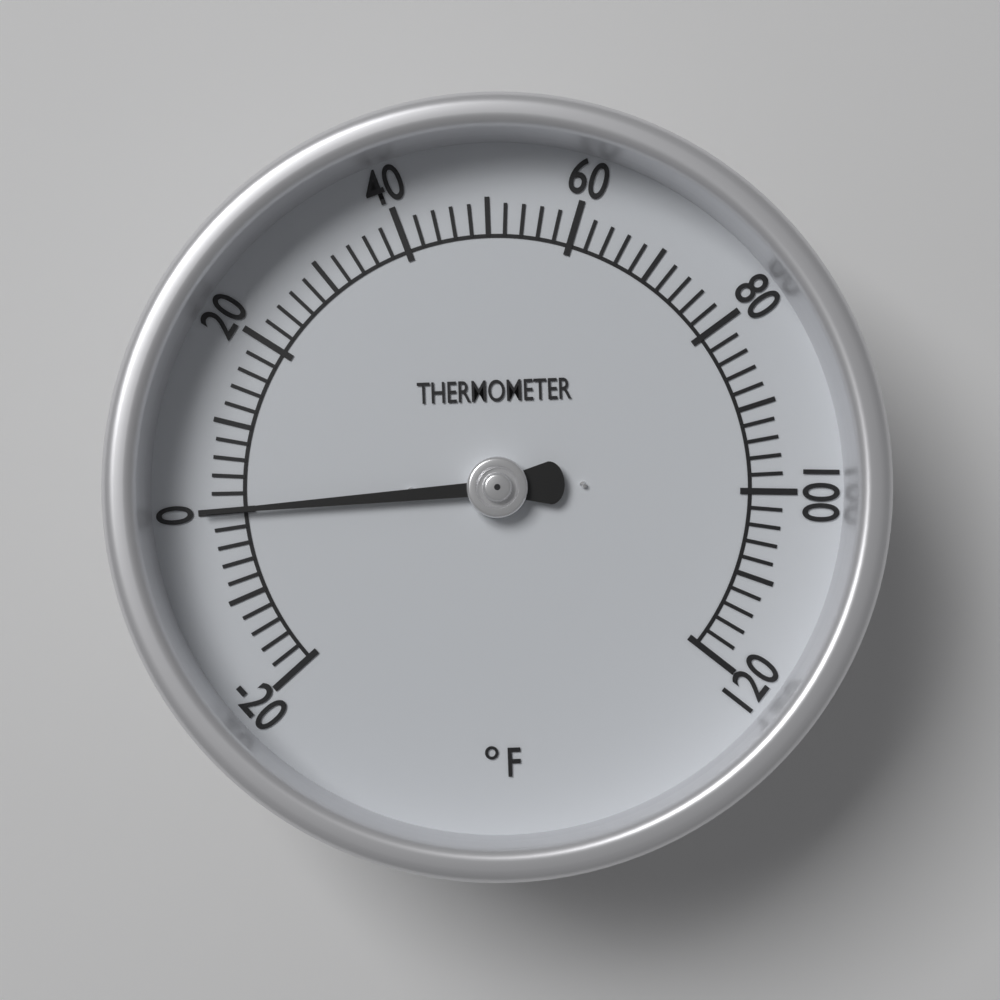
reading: 0 °F
